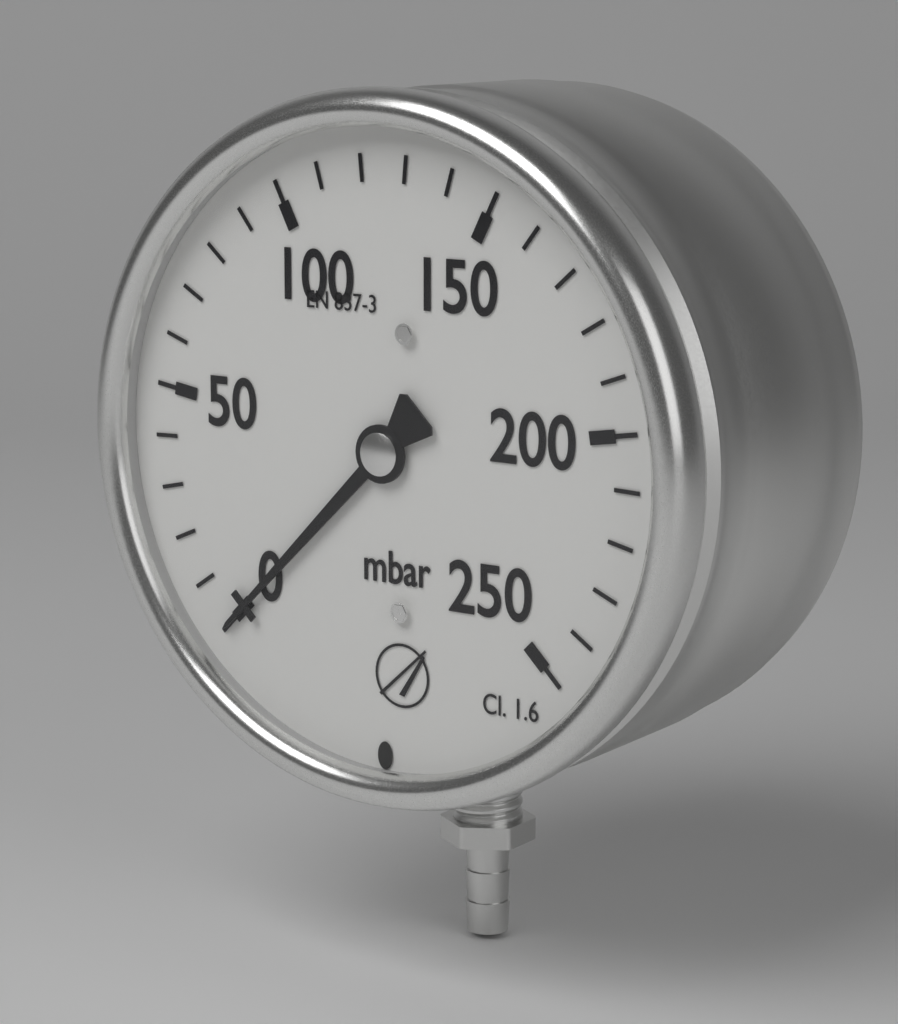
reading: 0 mbar
